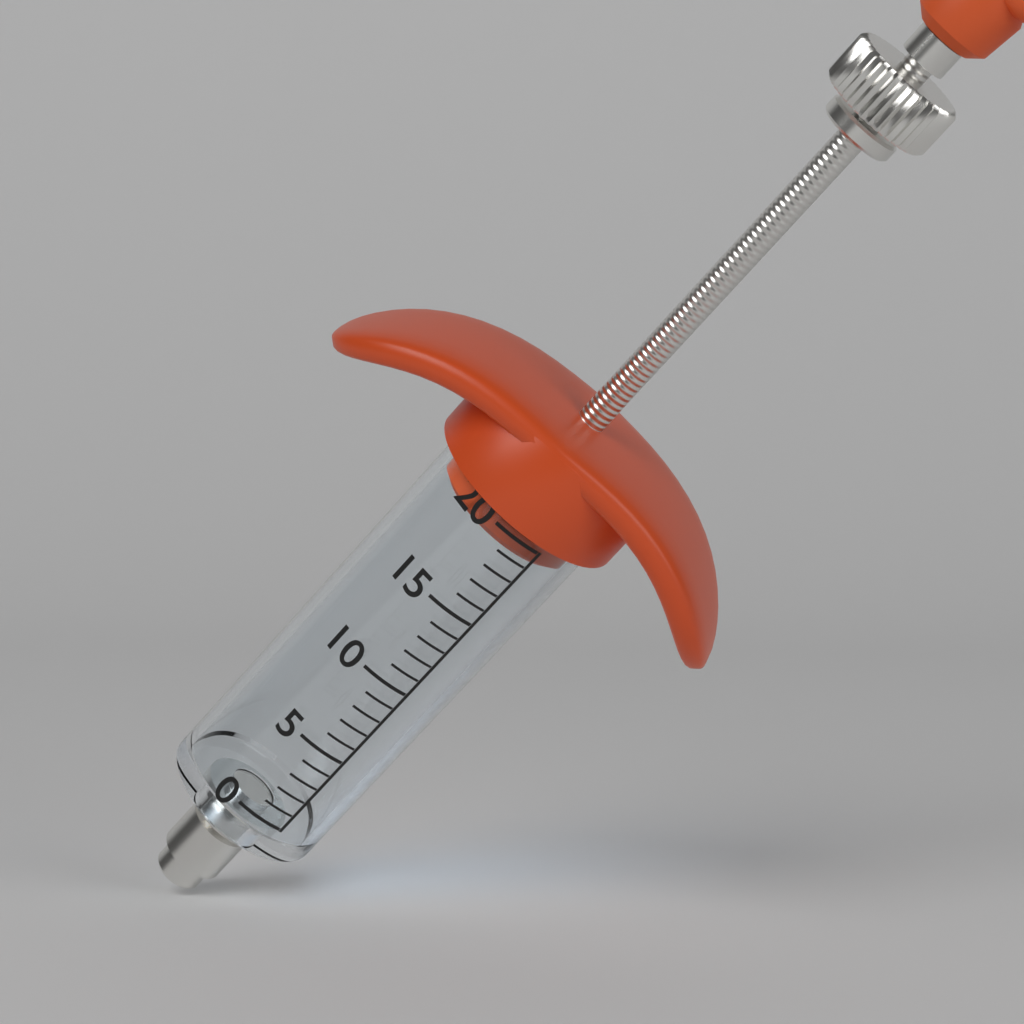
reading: 19 (no unit)
